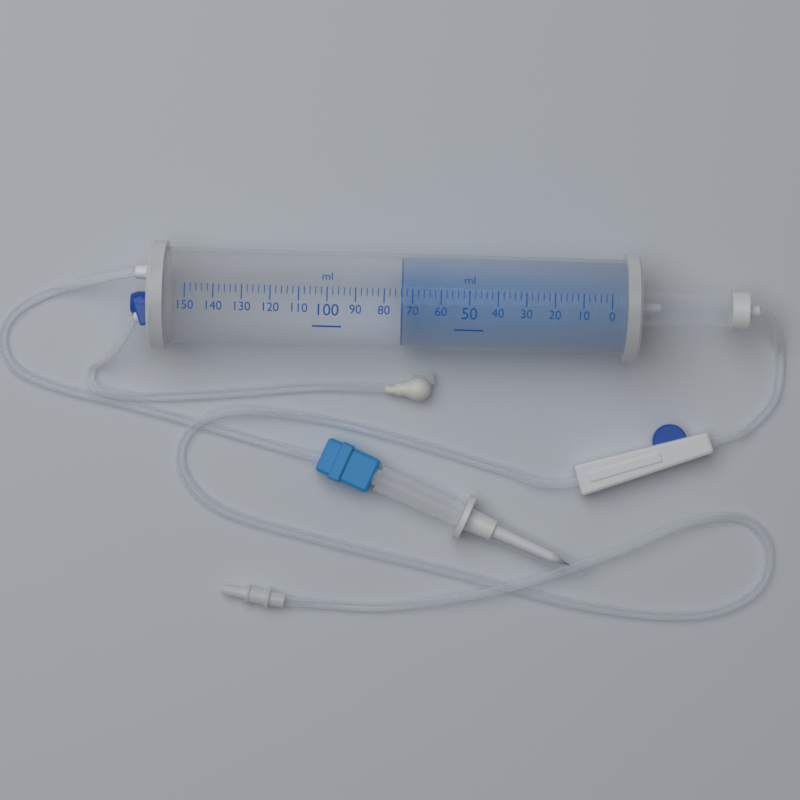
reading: 74 ml
